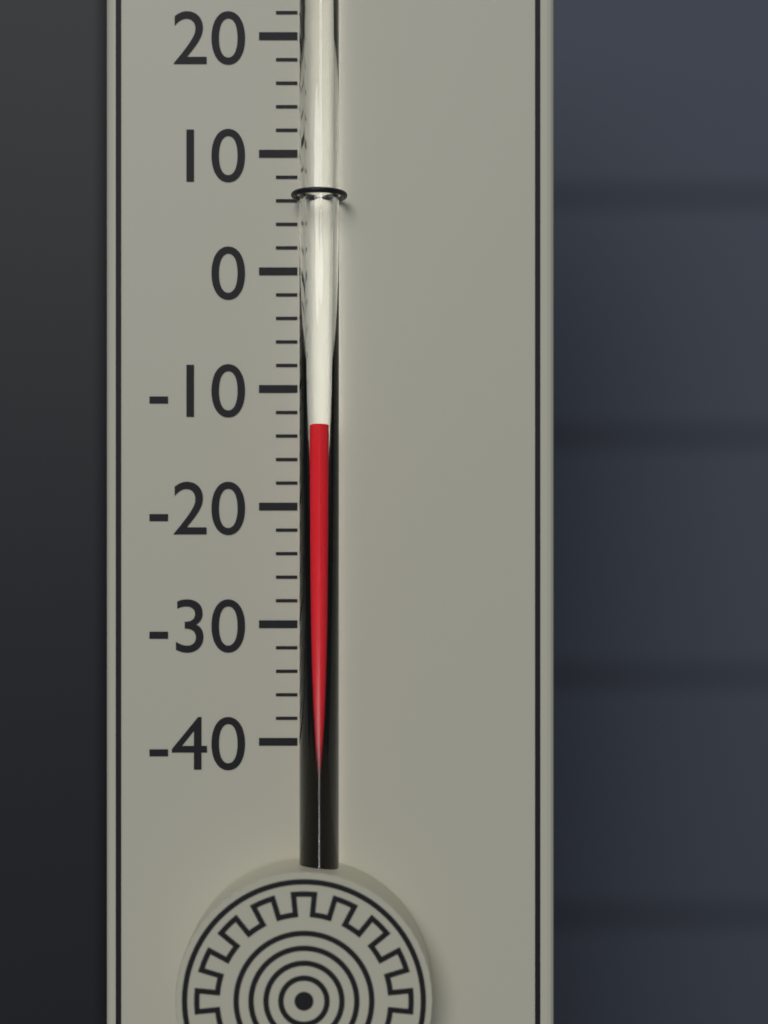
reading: -13 °C
